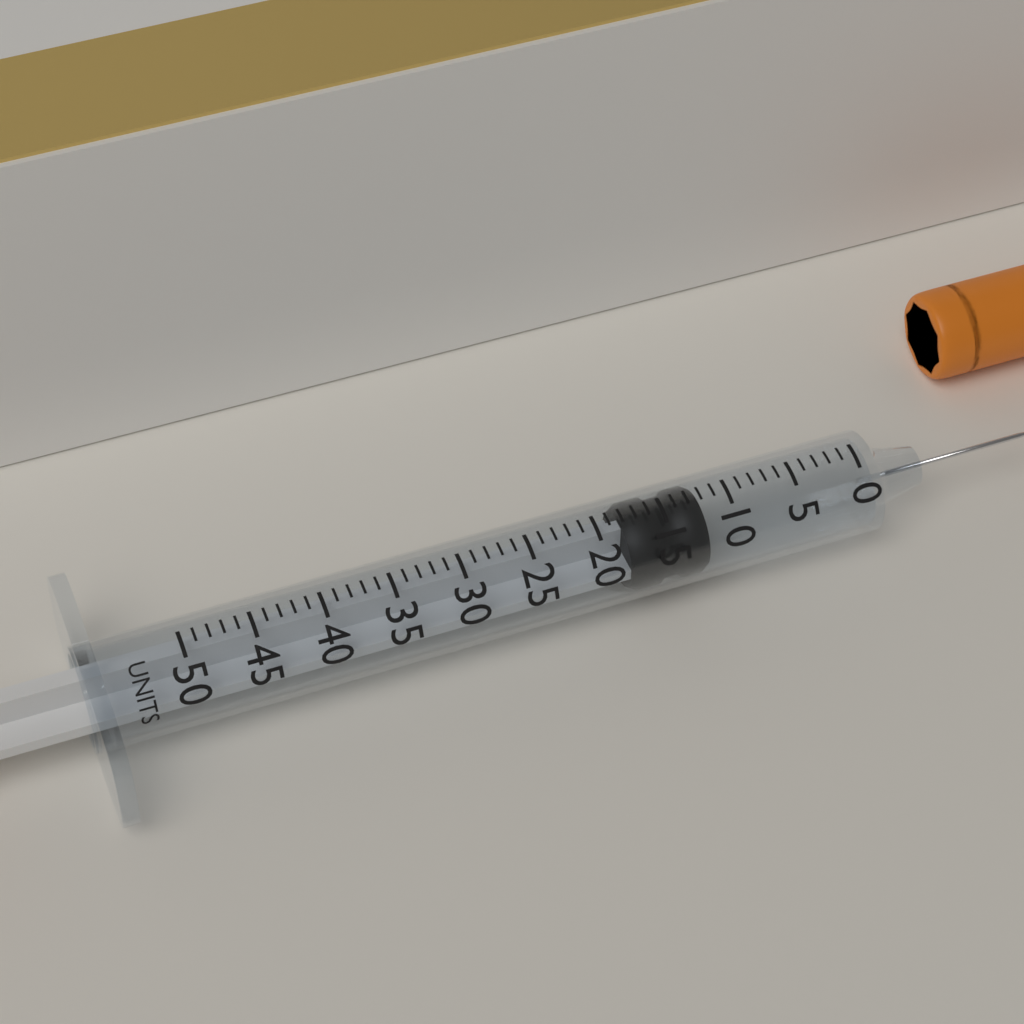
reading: 12 units
